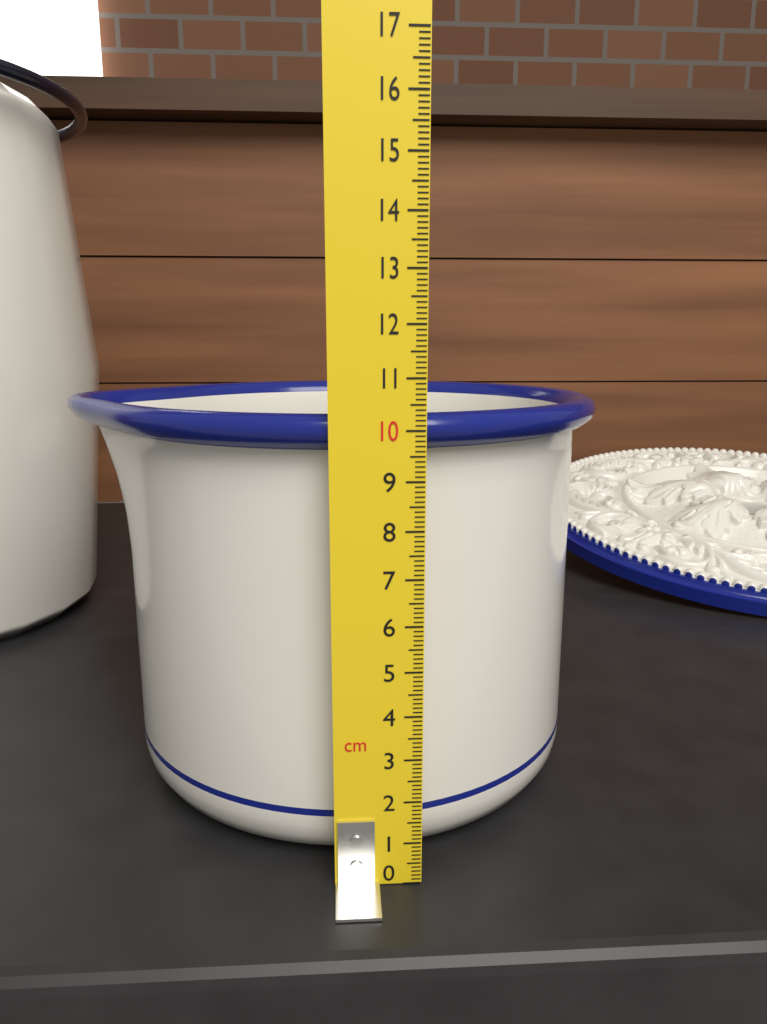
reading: 10.3 cm
